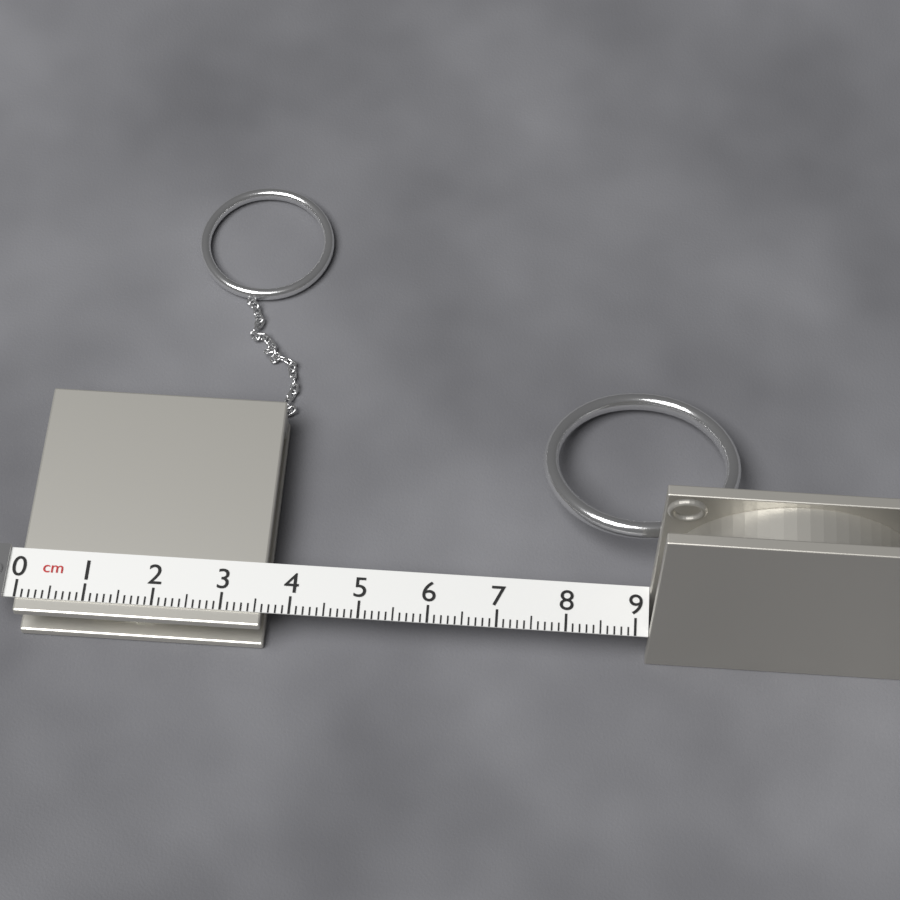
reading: 3.6 cm
